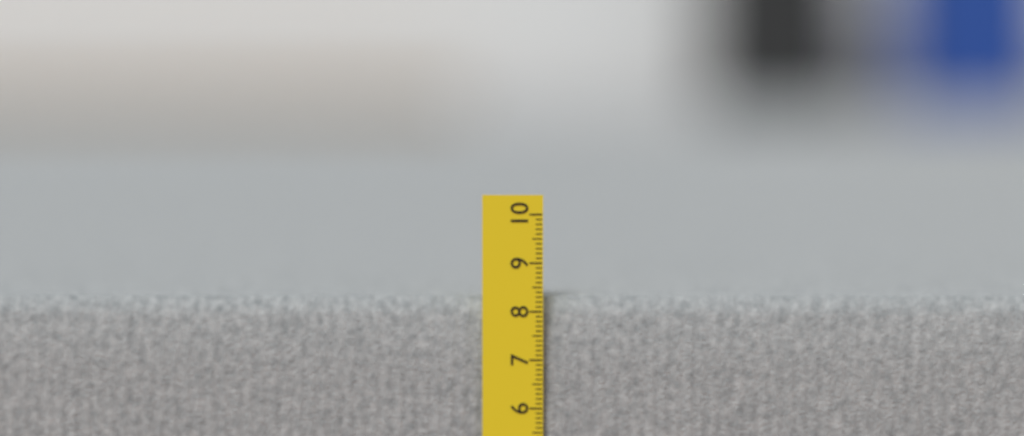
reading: 8.3 cm
